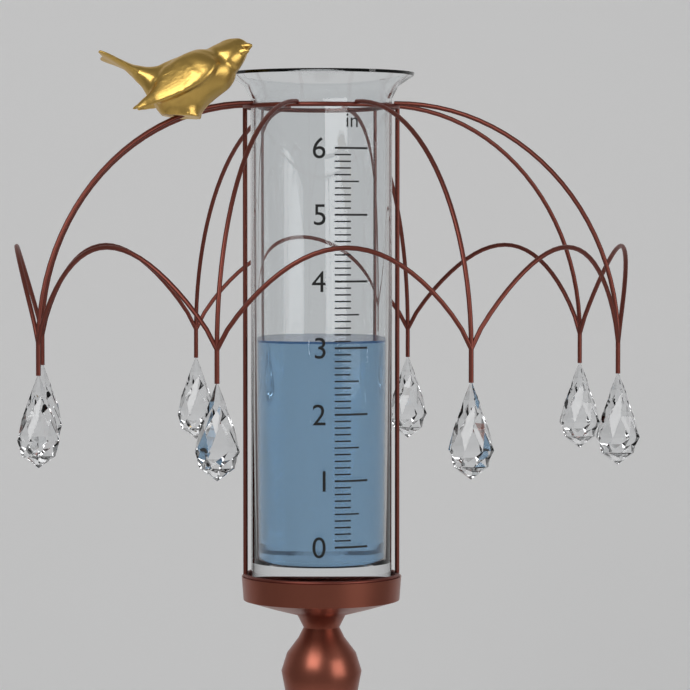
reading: 3.1 in
